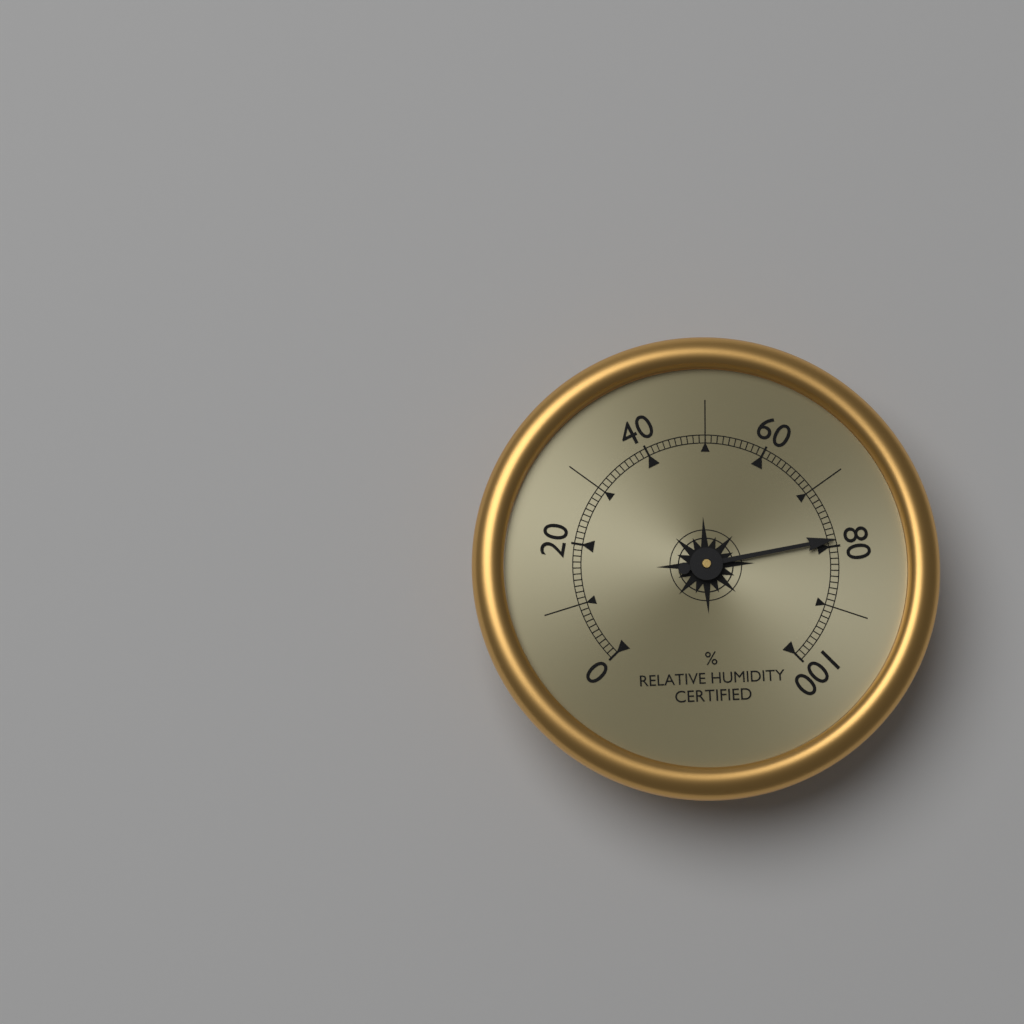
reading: 79 %
